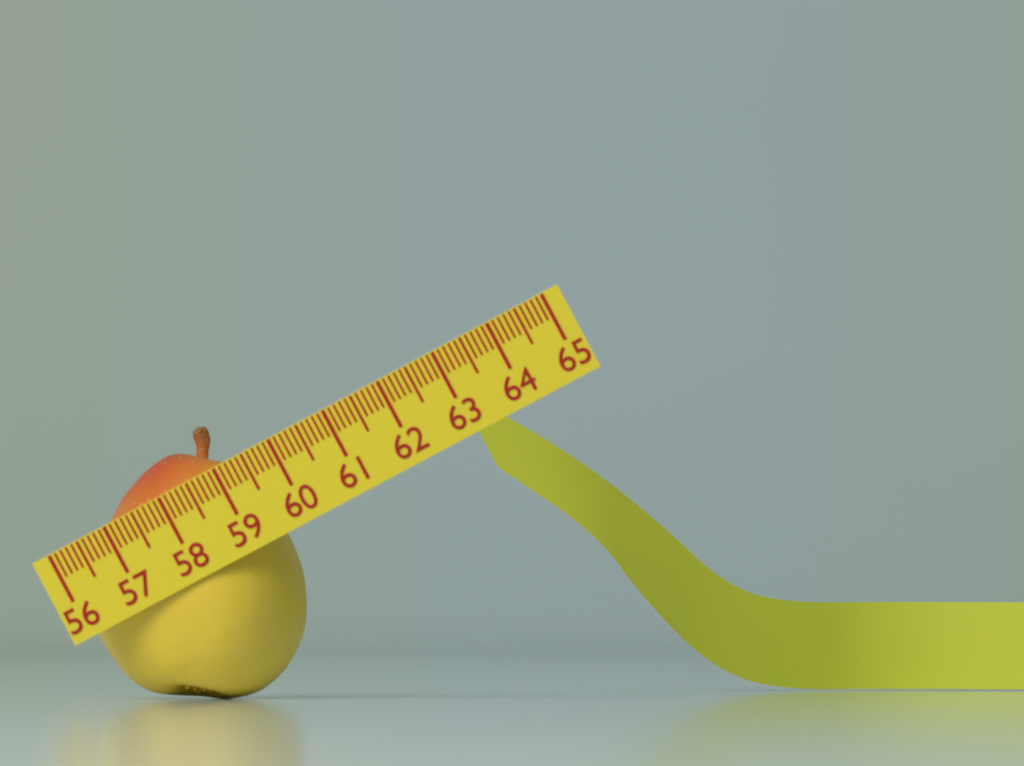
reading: 59.5 (no unit)
